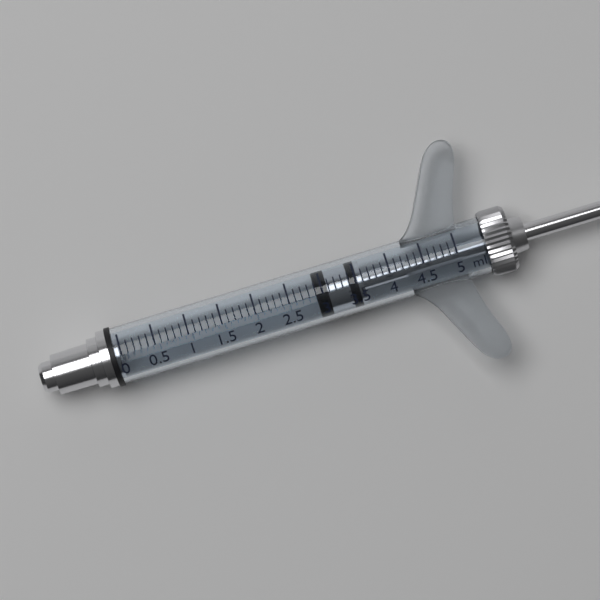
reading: 2.9 ml
